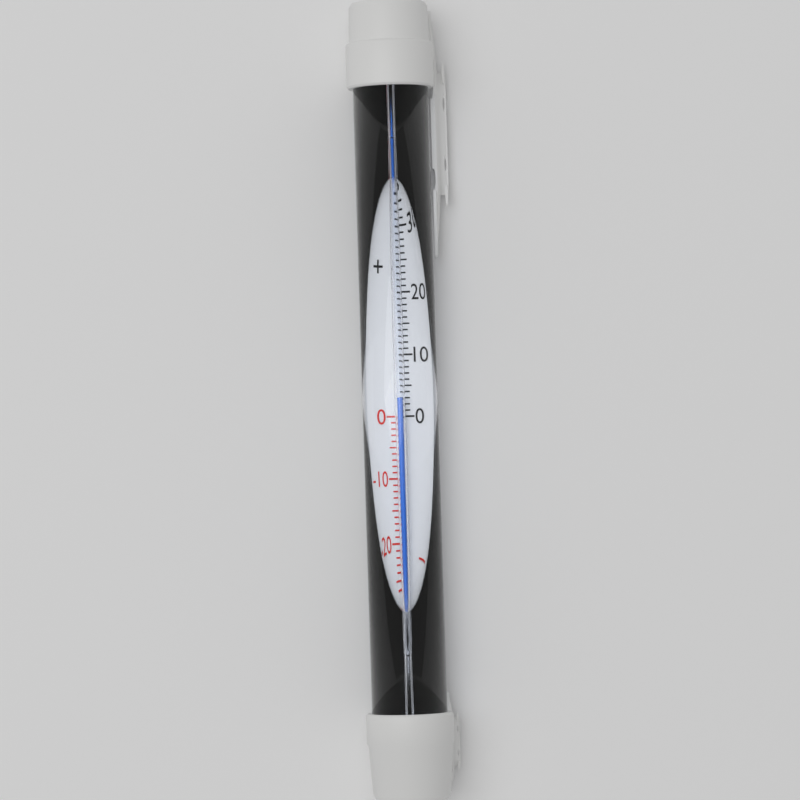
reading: 3 °C
